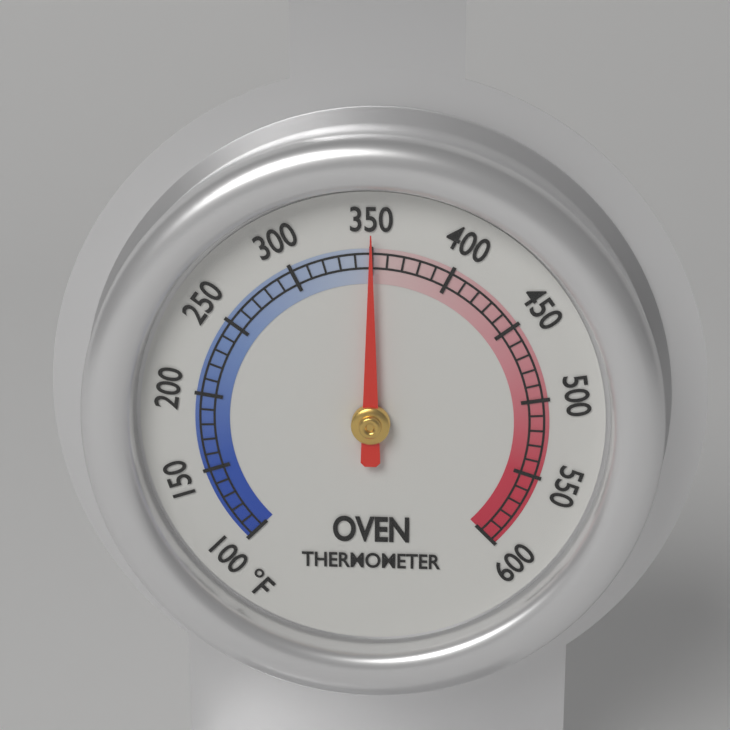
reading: 350 °F
